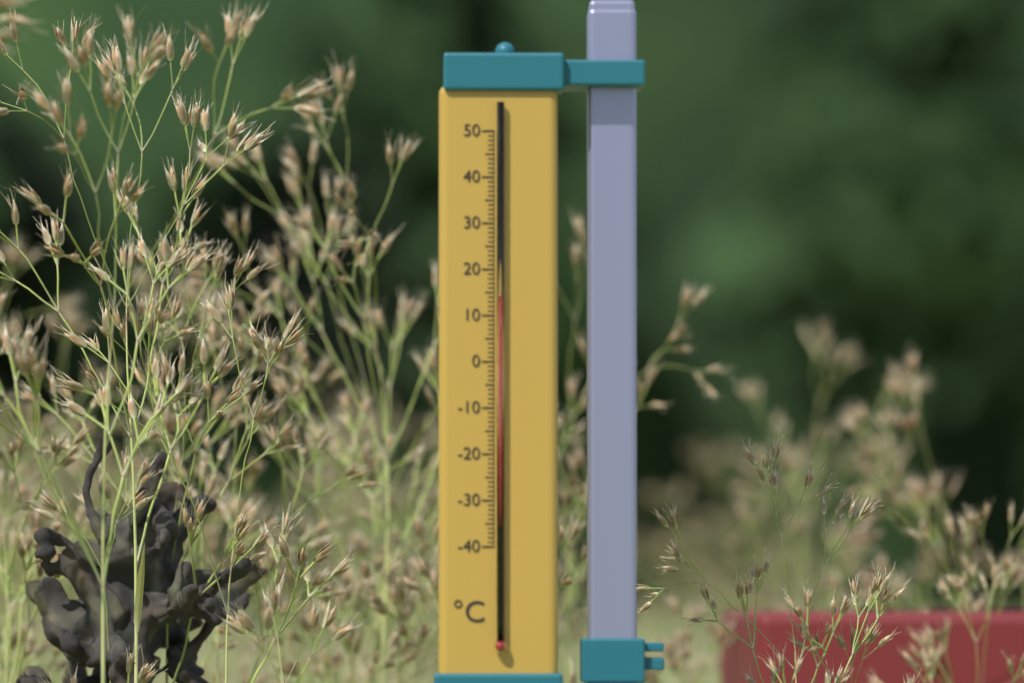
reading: 14 °C
